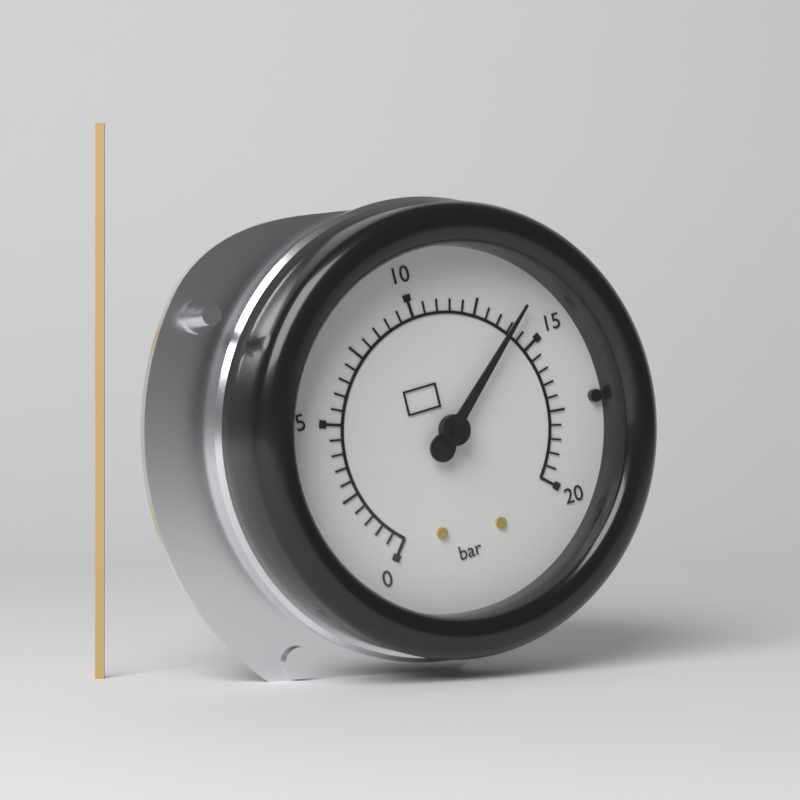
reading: 14.0 bar
